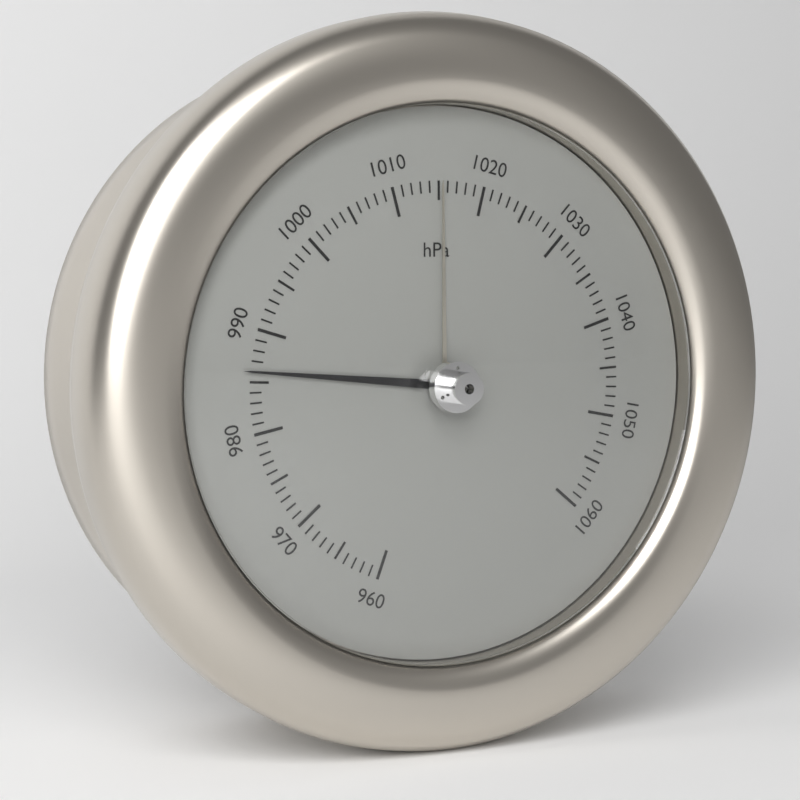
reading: 986 hPa
